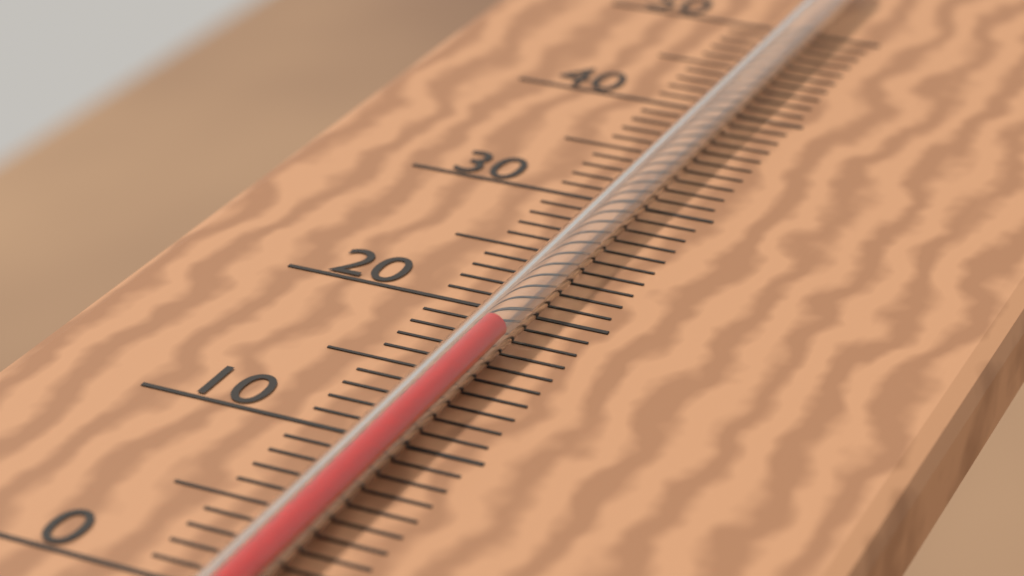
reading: 17 °C
